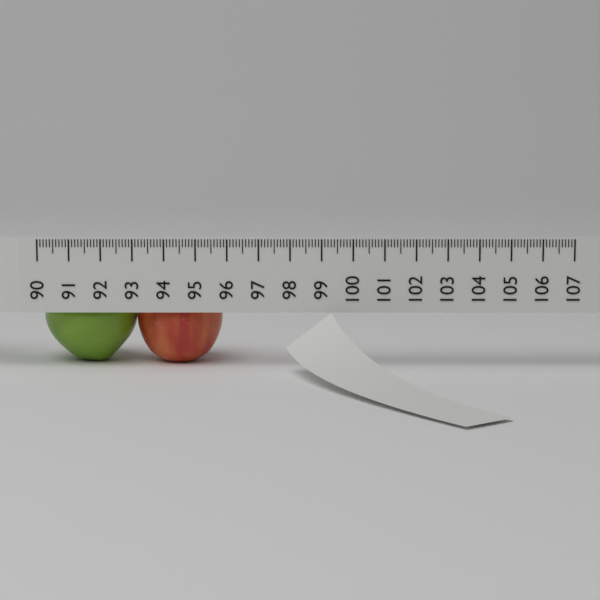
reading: 95.8 (no unit)
